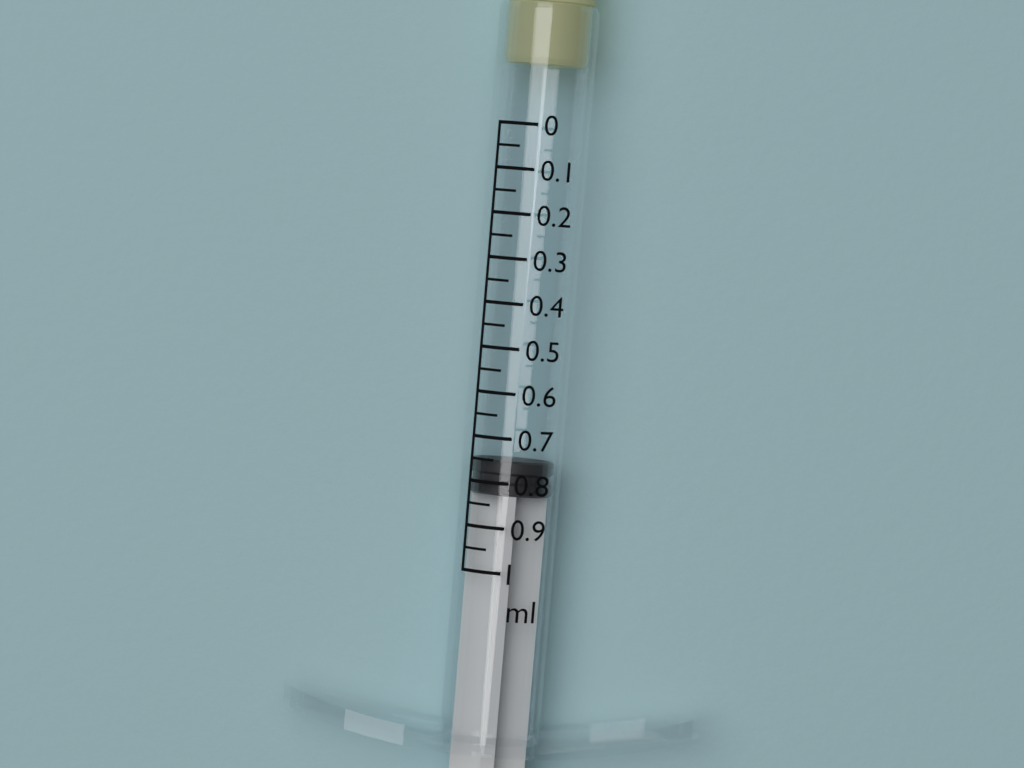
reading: 0.75 ml
